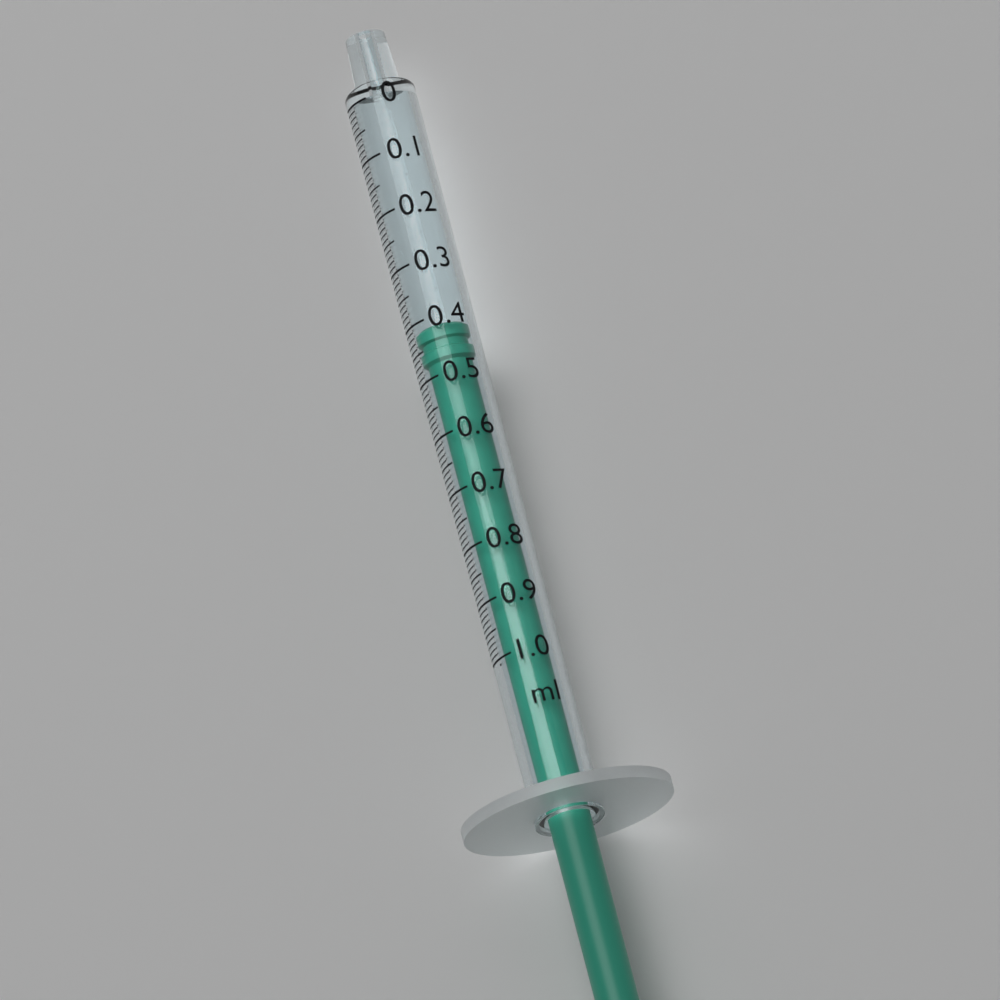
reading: 0.41 ml
